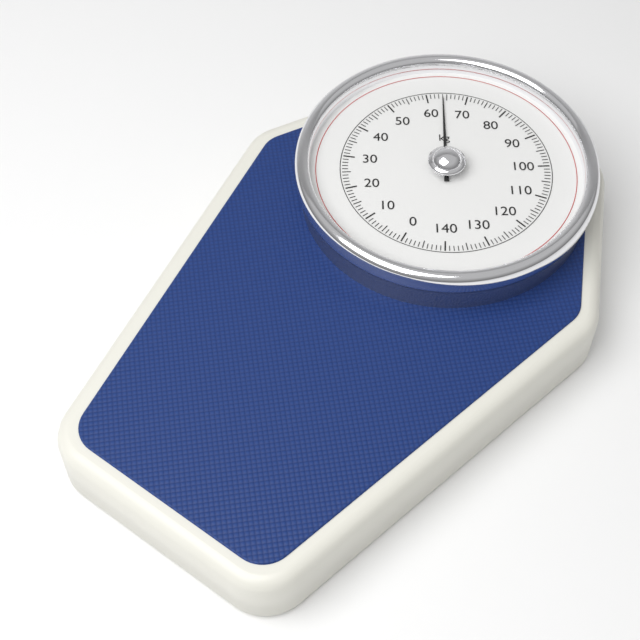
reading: 64 kg
